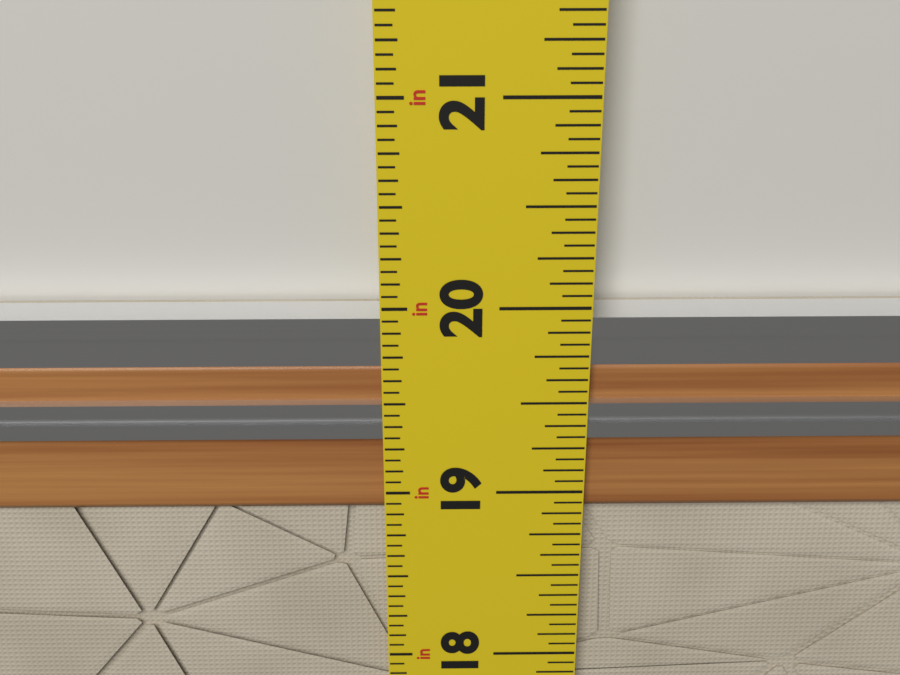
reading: 19.9375 in
